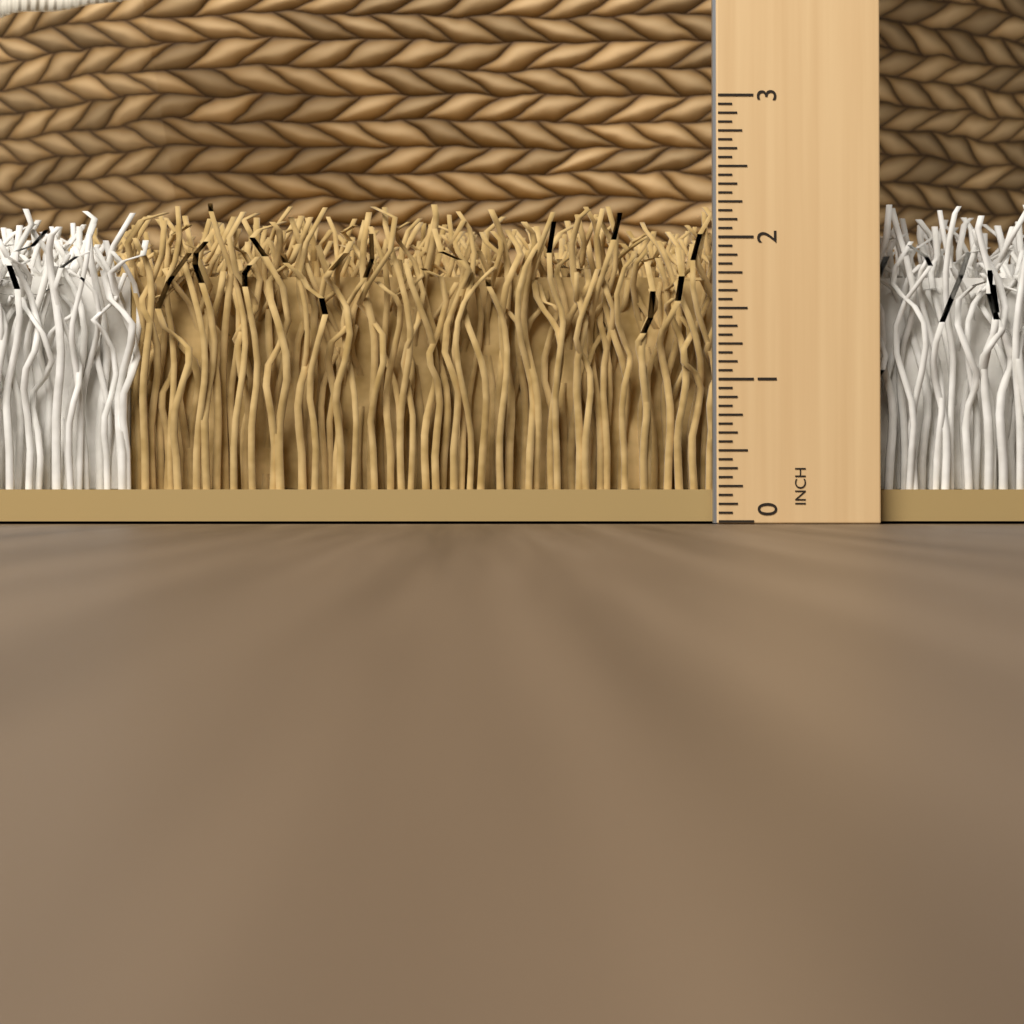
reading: 2.2500 in
